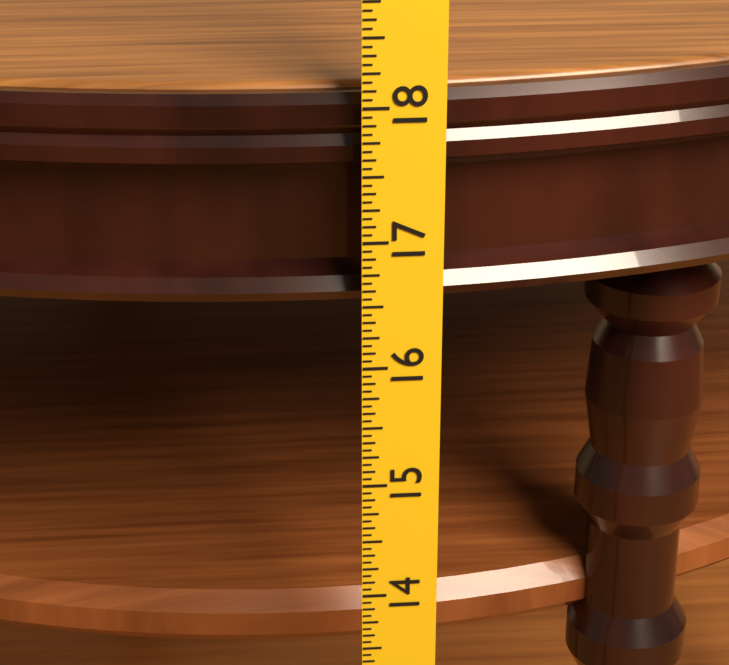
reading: 18.0625 in
